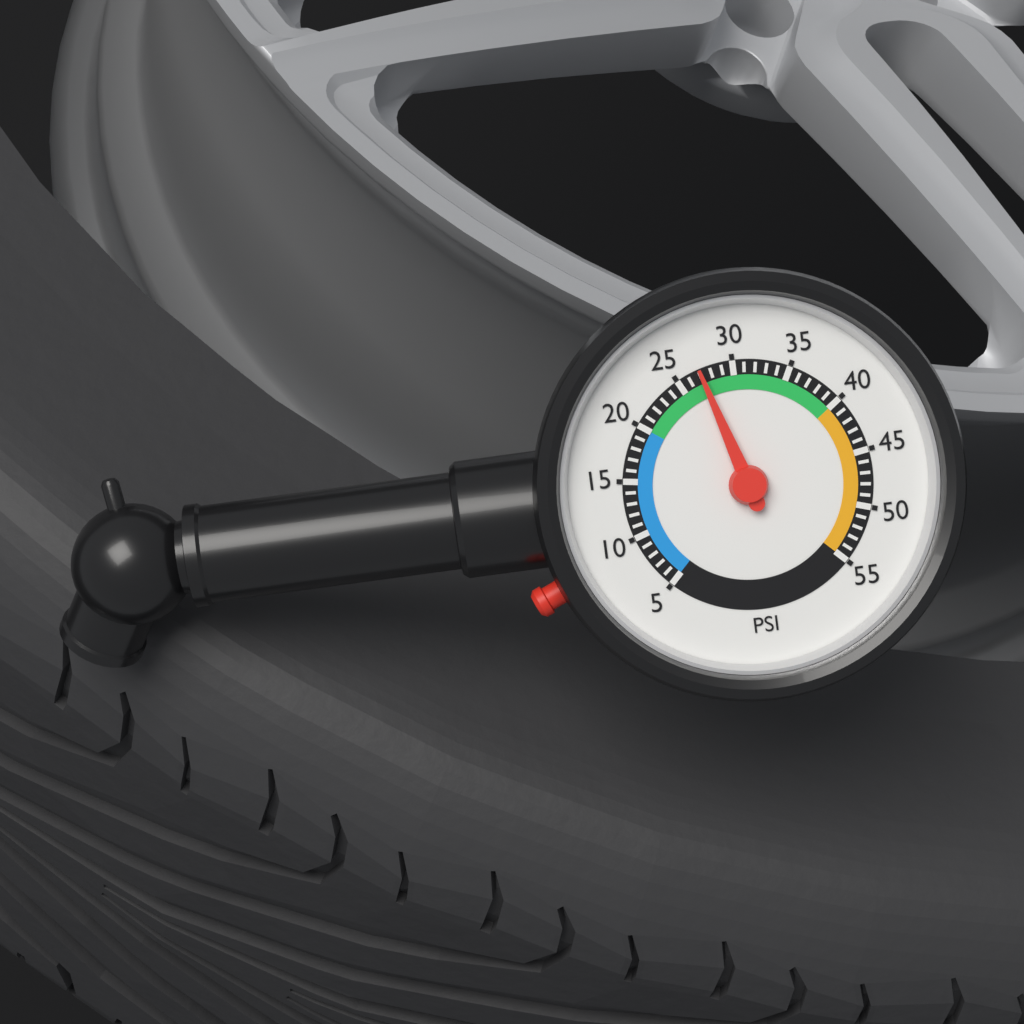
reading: 27 psi
